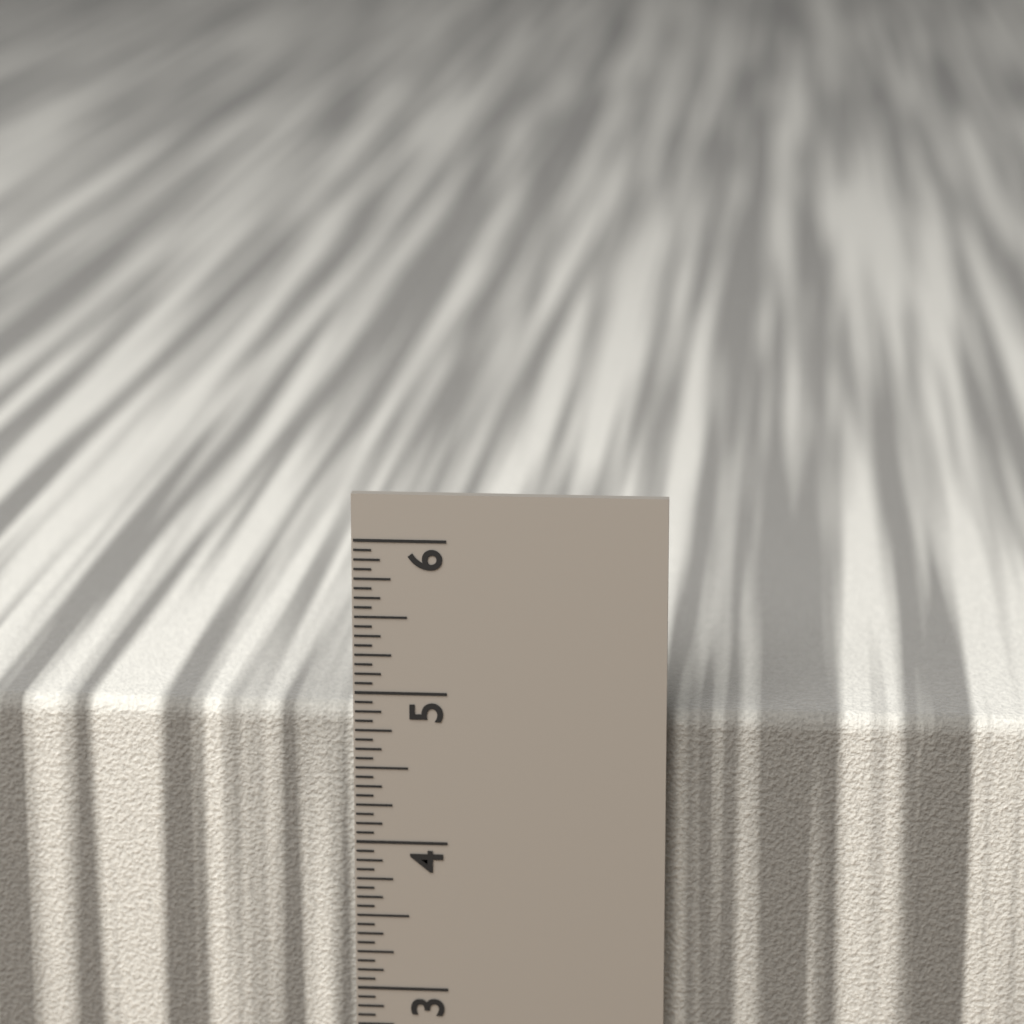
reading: 4.8750 in
